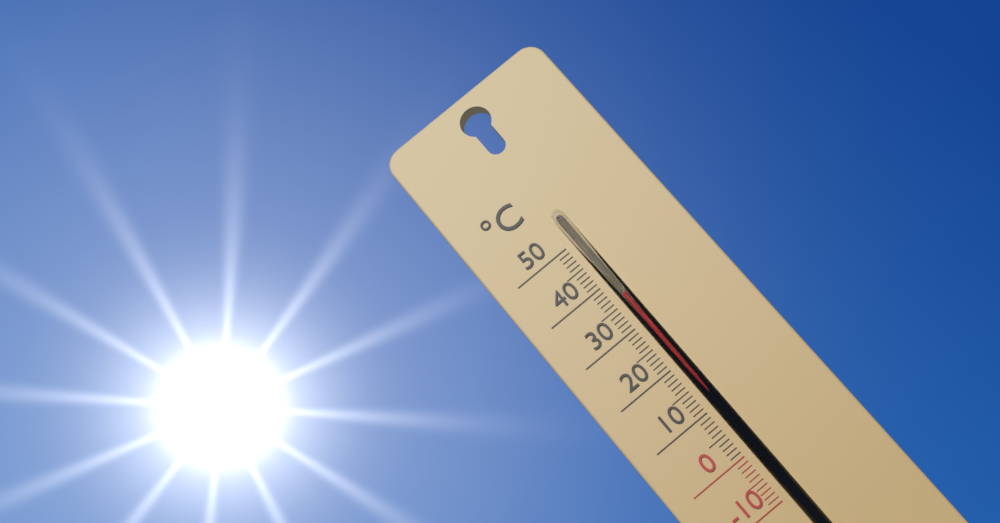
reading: 36 °C
